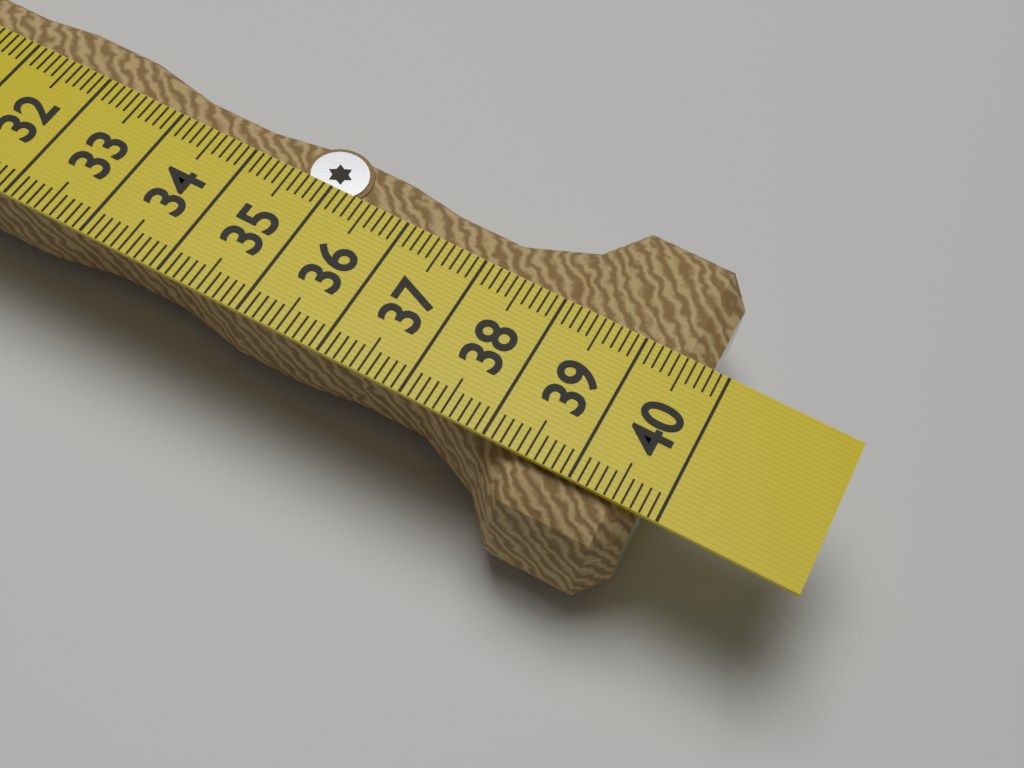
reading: 39.8 (no unit)
